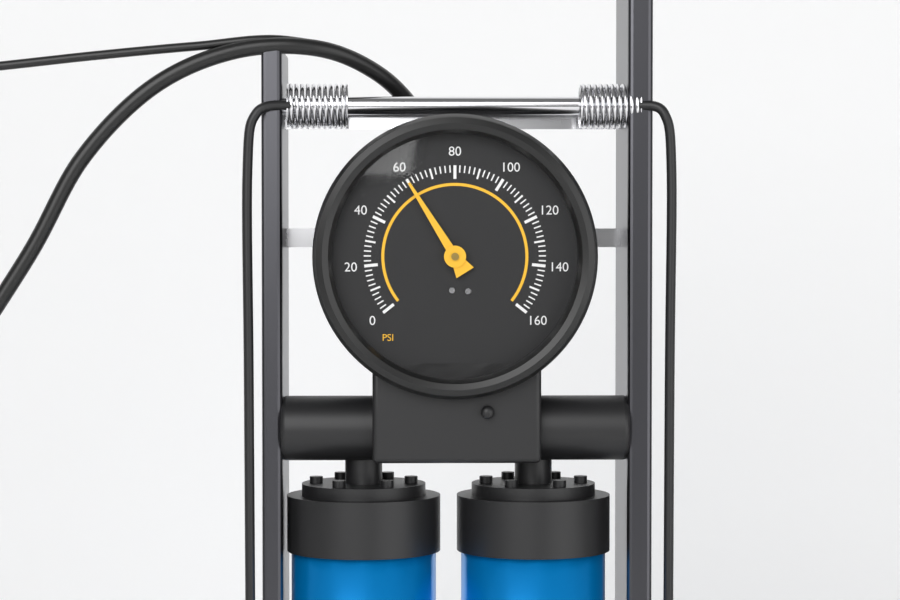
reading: 60 psi
